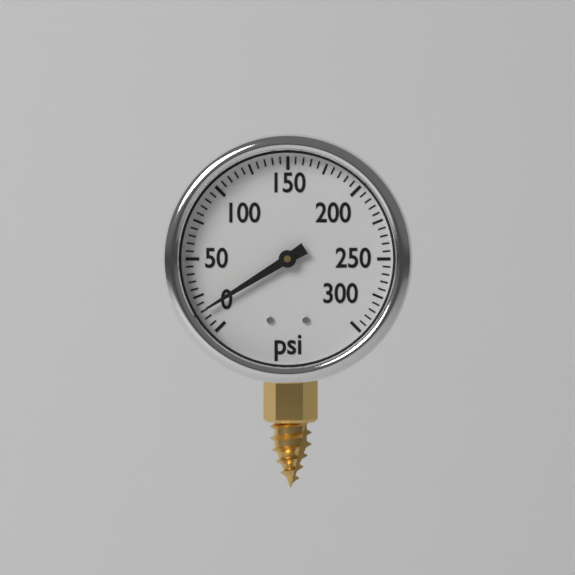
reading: 15 psi
